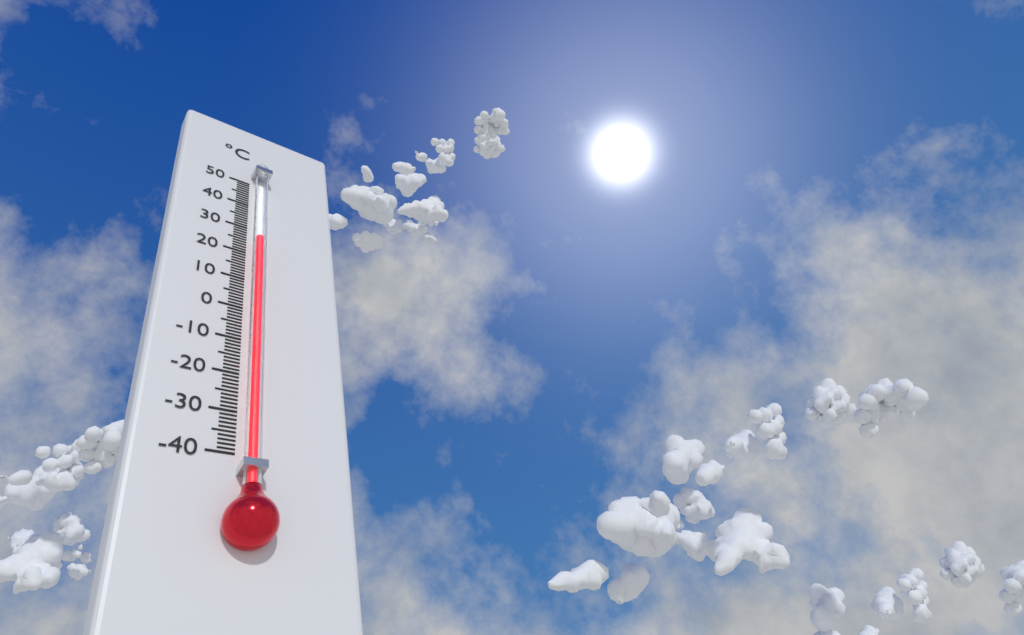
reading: 25 °C
